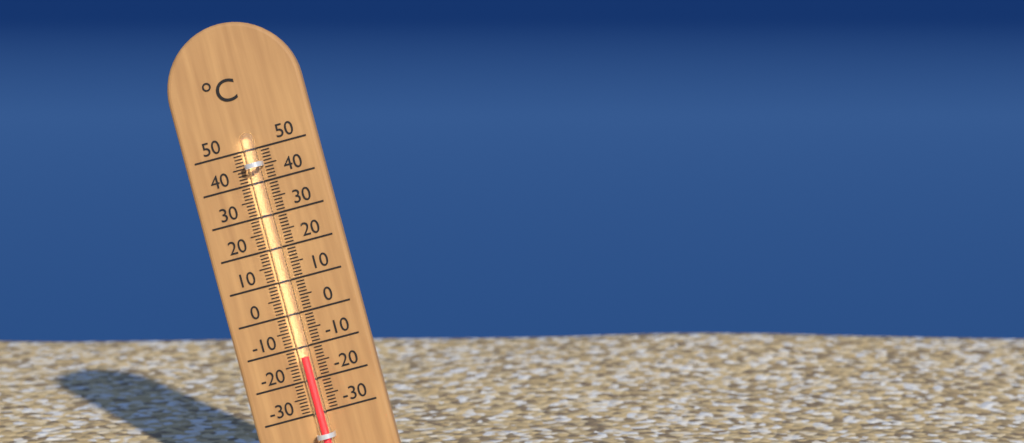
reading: -13 °C
